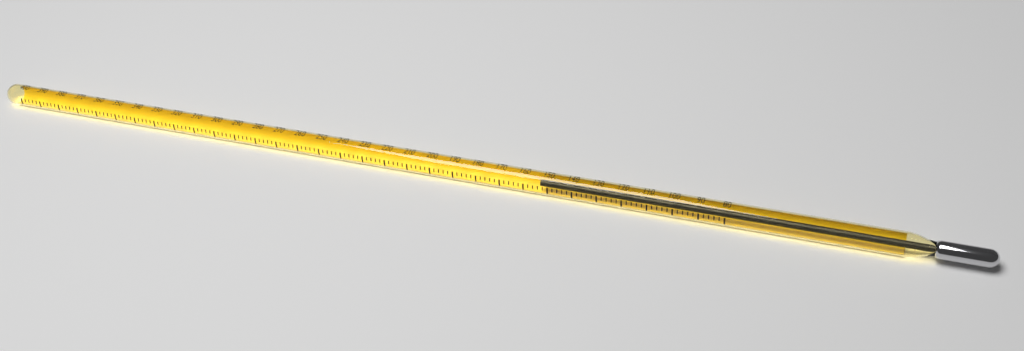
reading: 154 (no unit)
